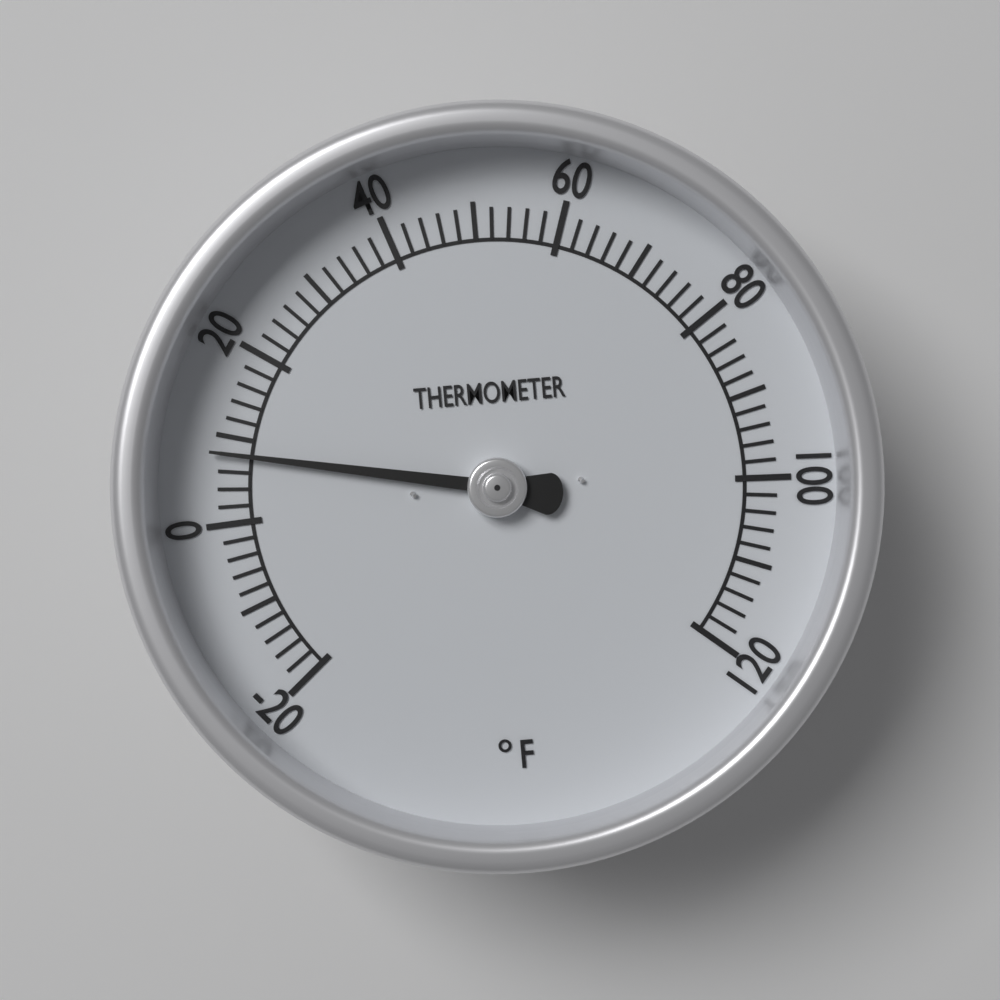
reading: 8 °F
